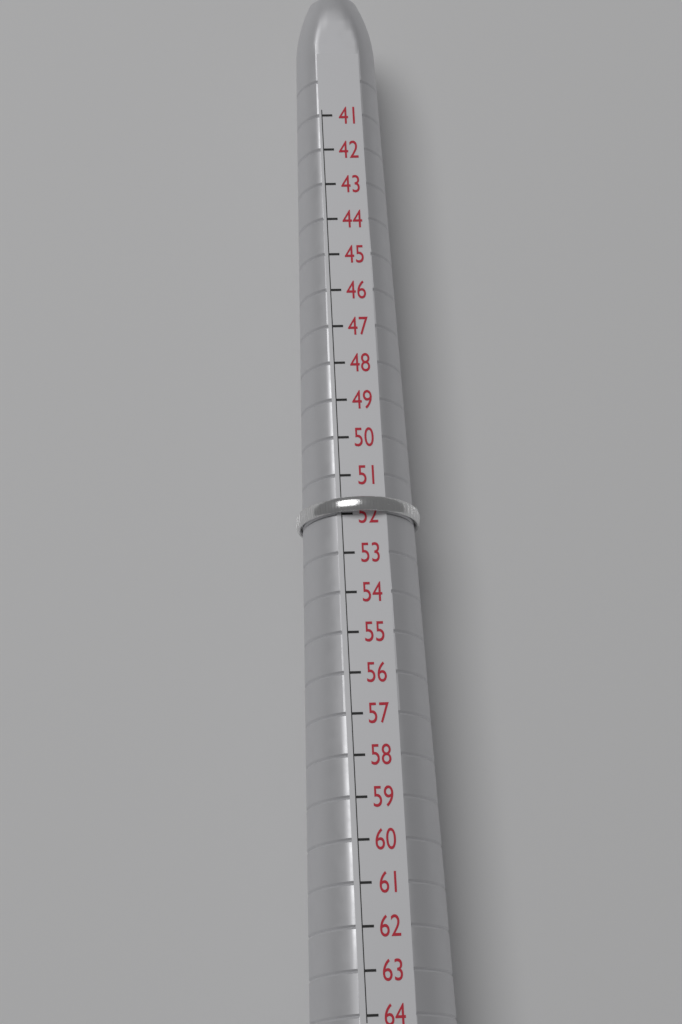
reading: 52 (no unit)
